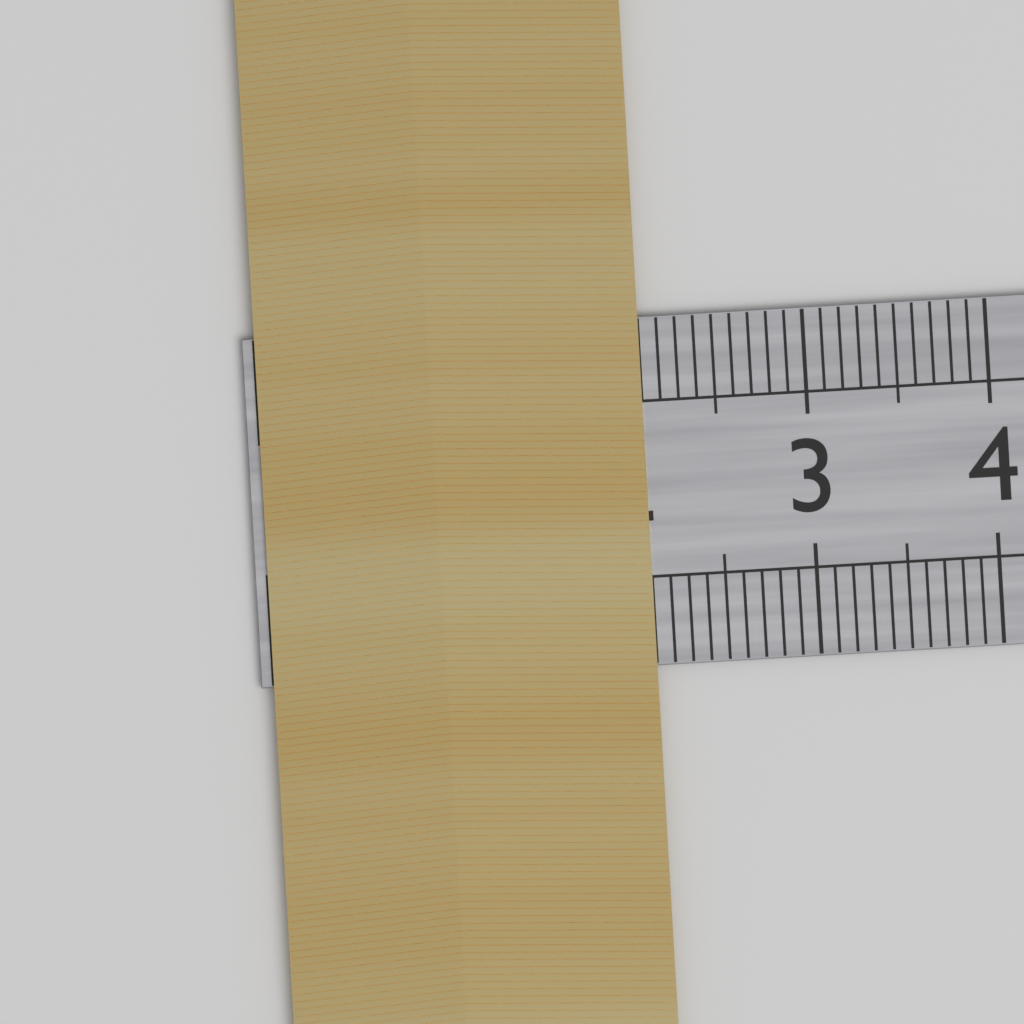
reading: 2.1 cm
